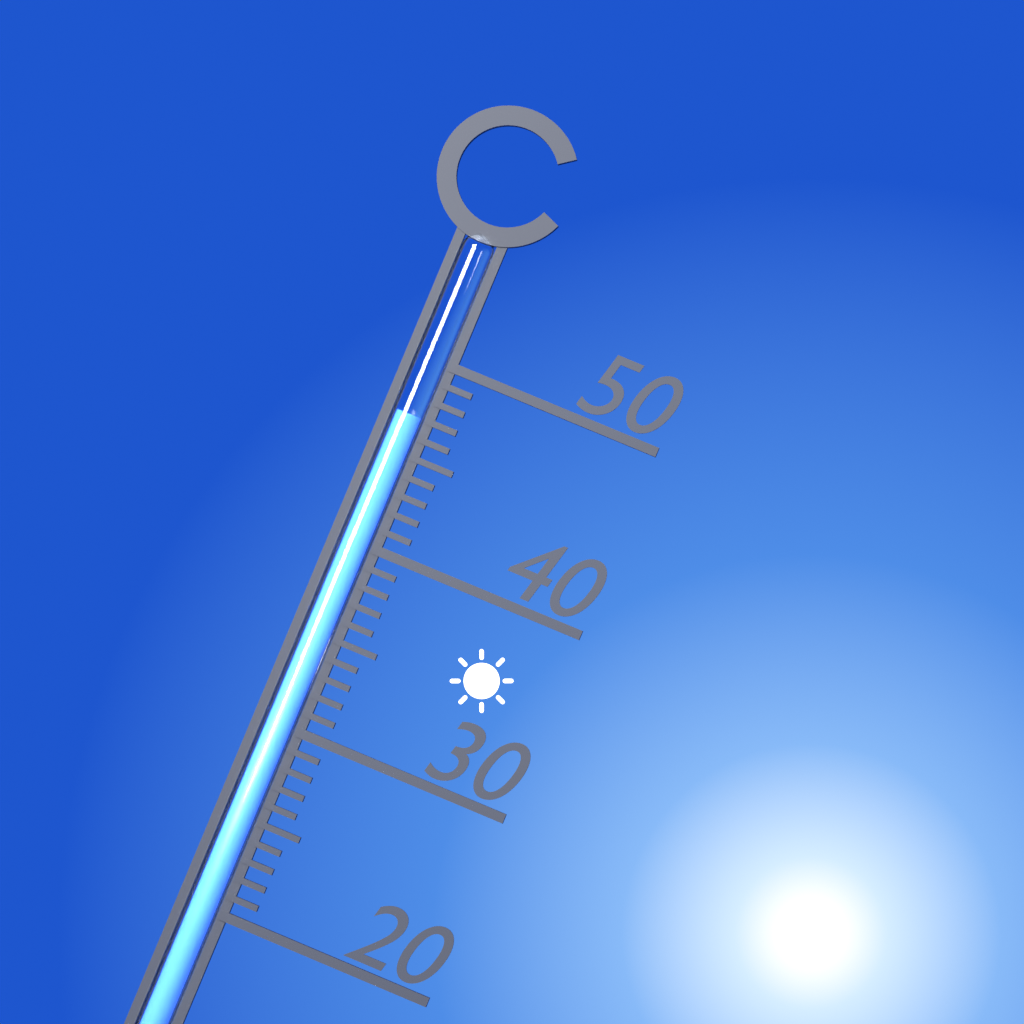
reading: 47 °C
